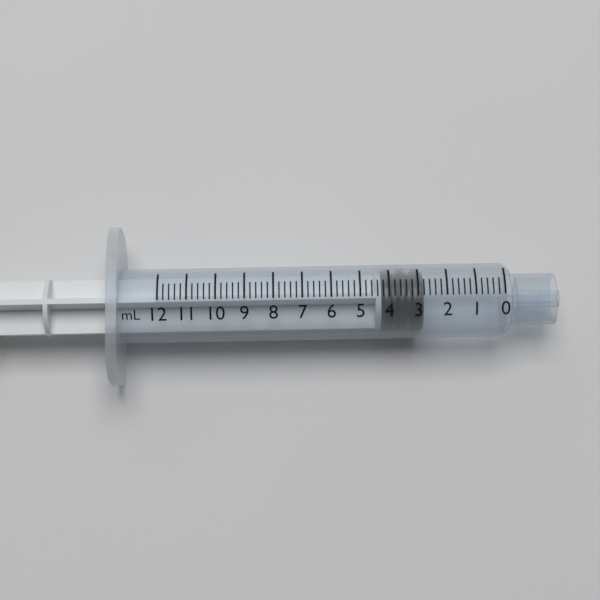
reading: 2.8 mL
